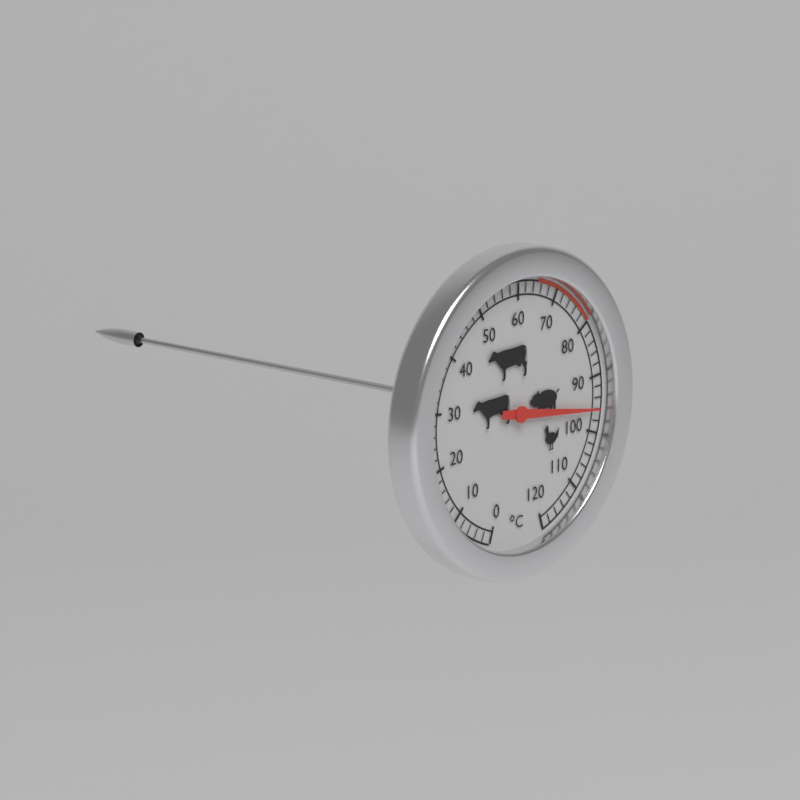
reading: 96 °C
